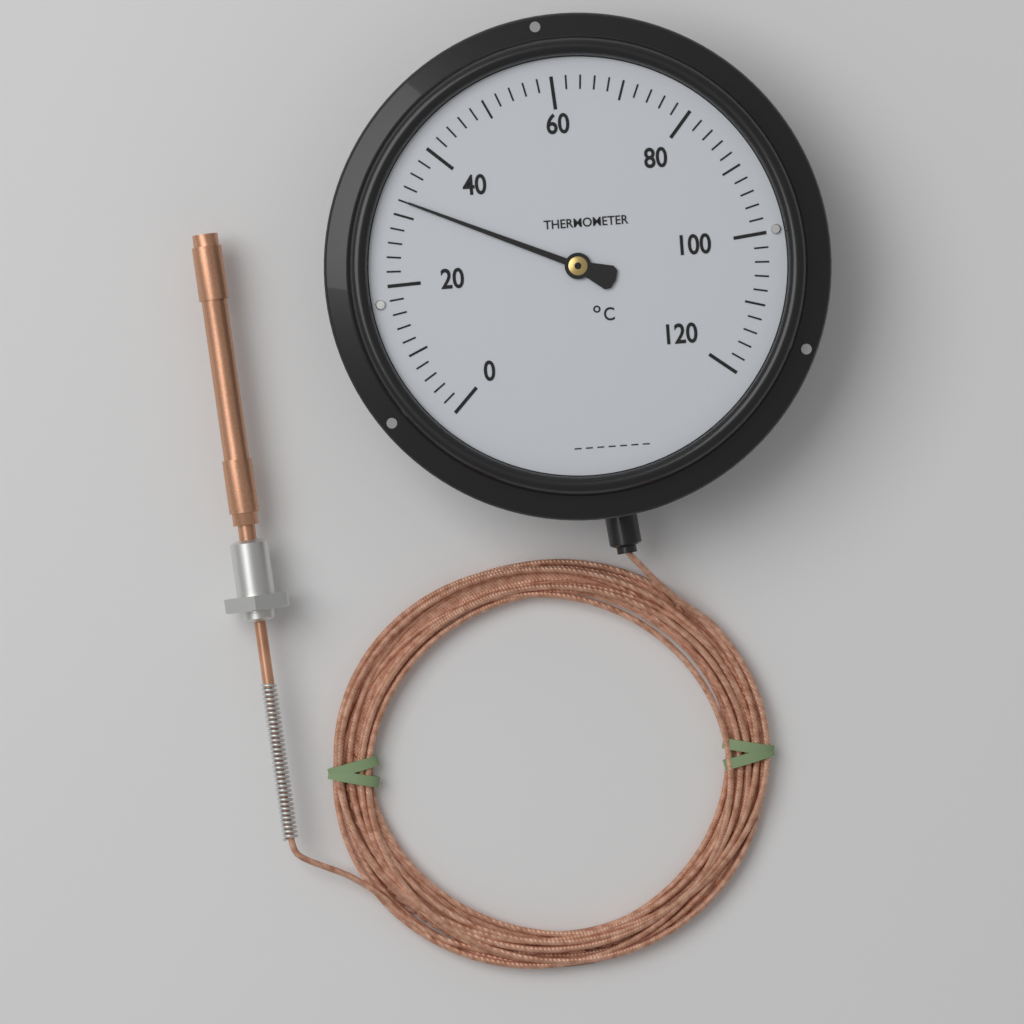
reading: 32 °C
